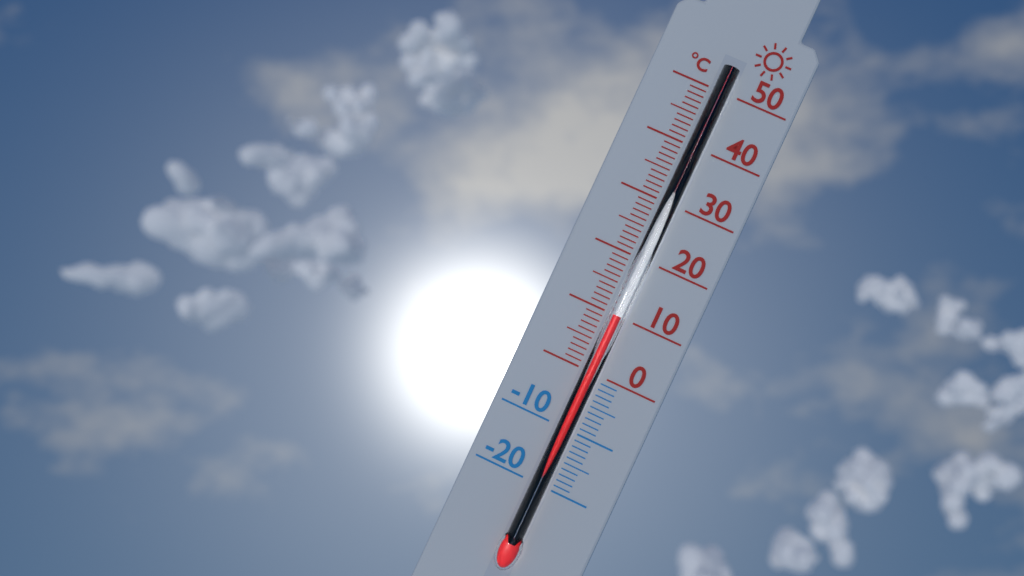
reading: 10 °C
